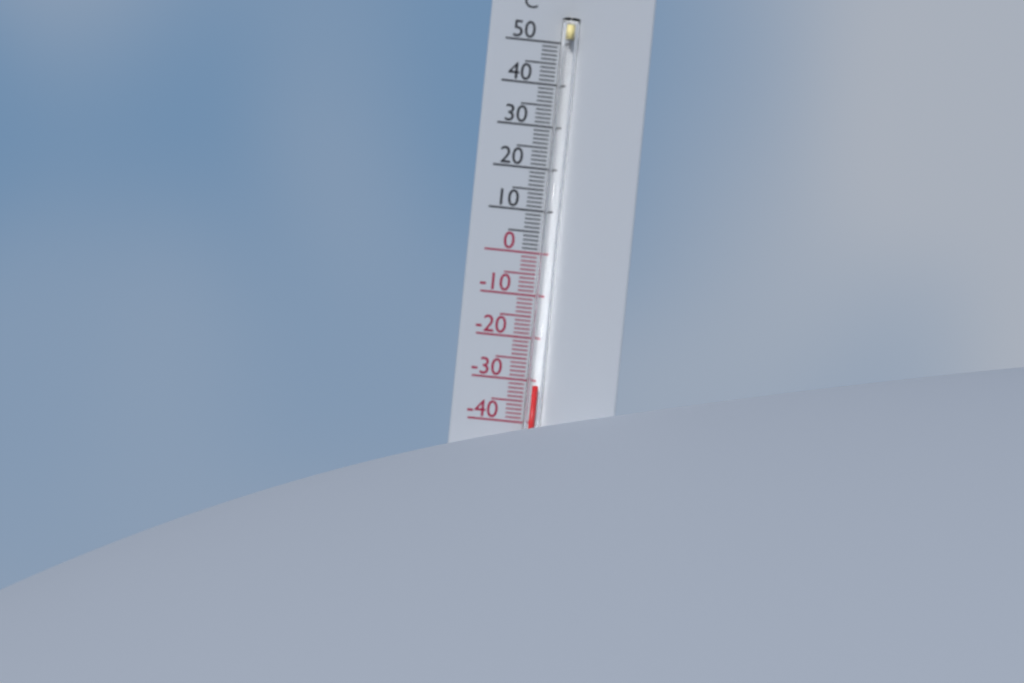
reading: -31 °C
